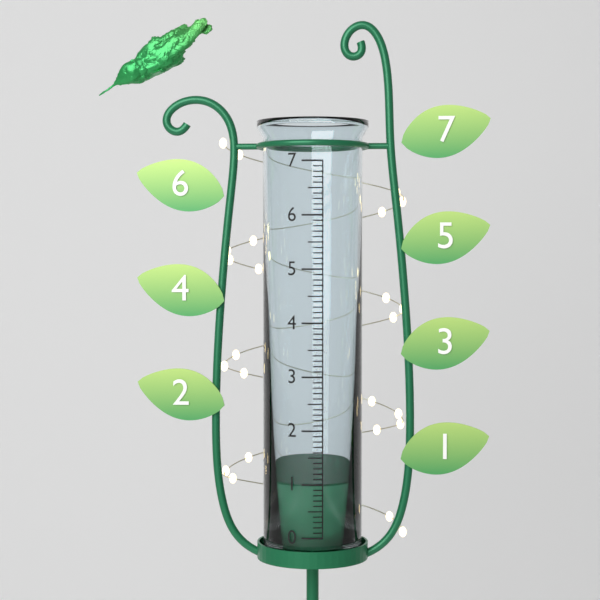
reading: 1.0 (no unit)
